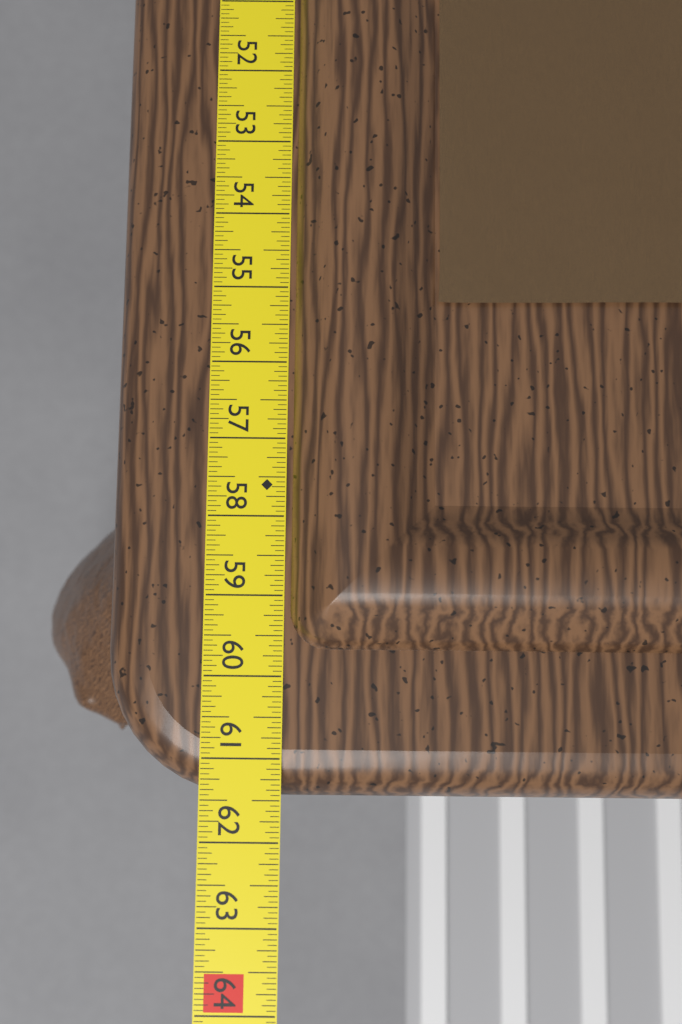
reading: 61.4375 in
